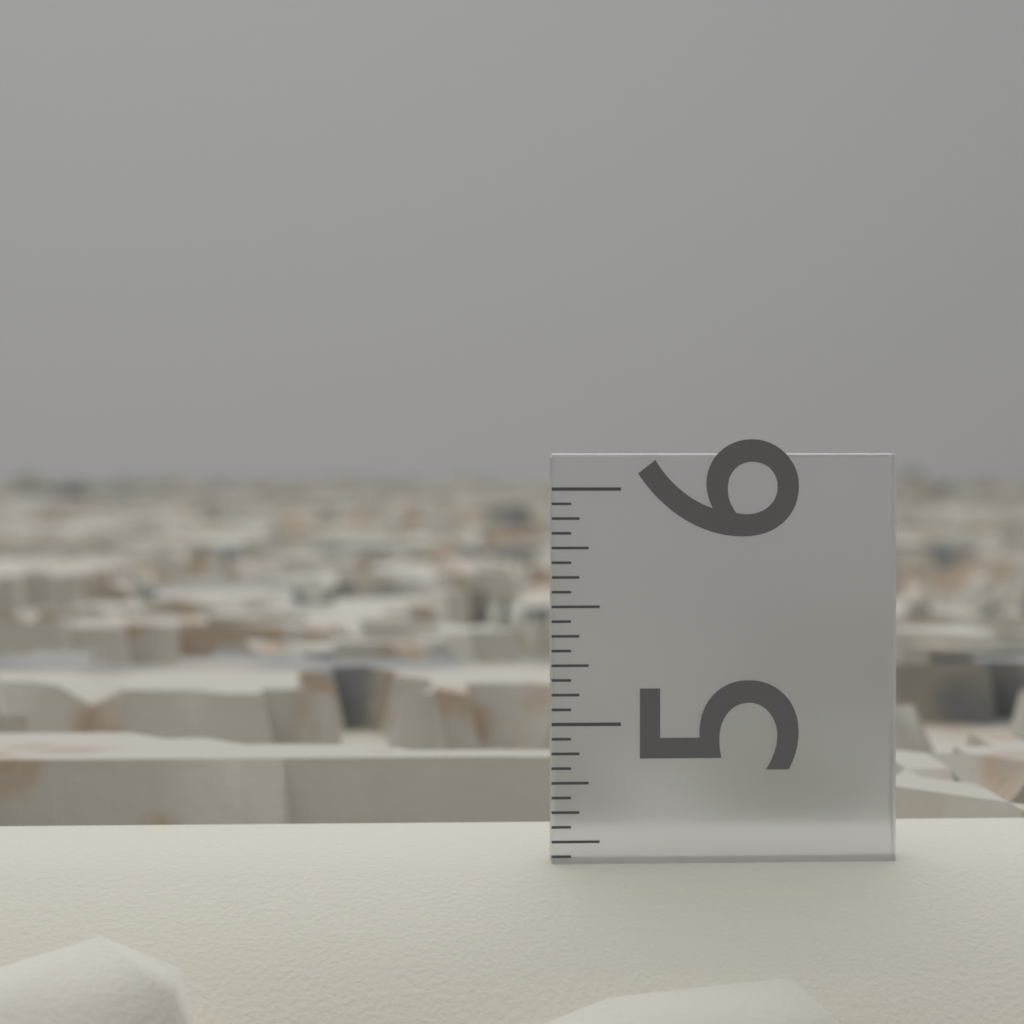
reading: 4.5000 in
